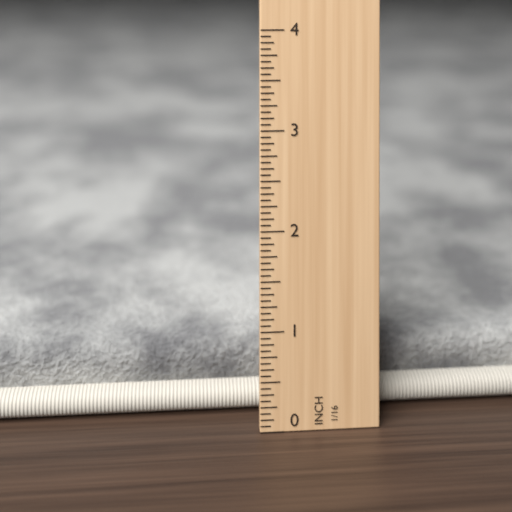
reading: 0.6875 in
